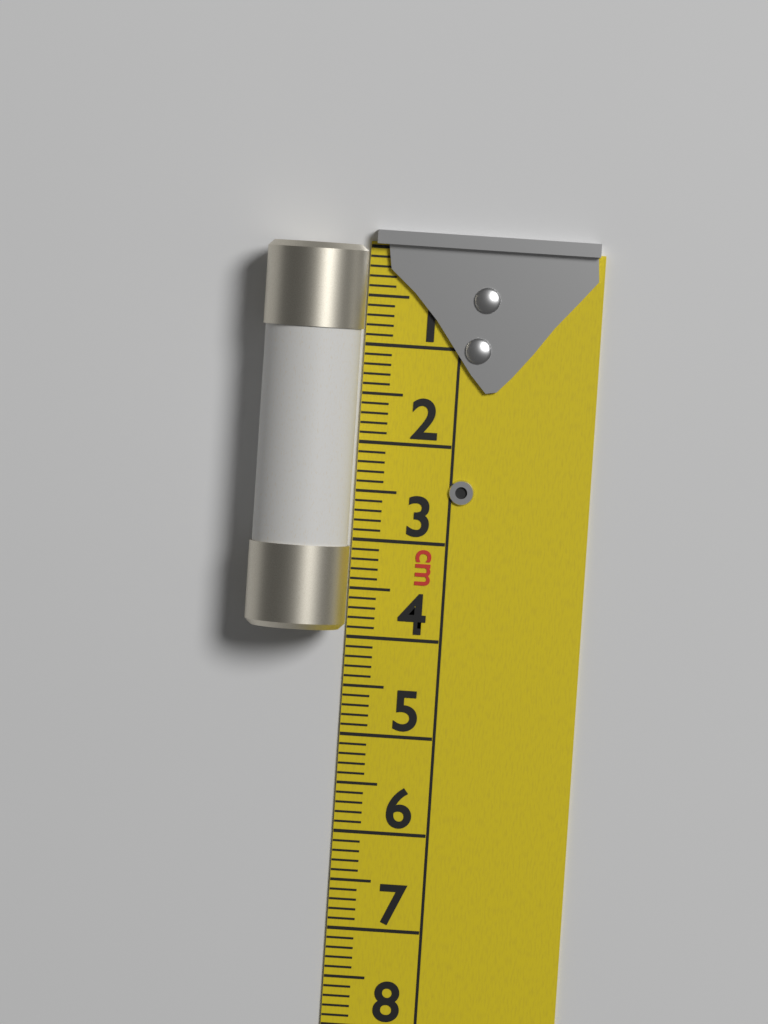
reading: 3.9 cm
